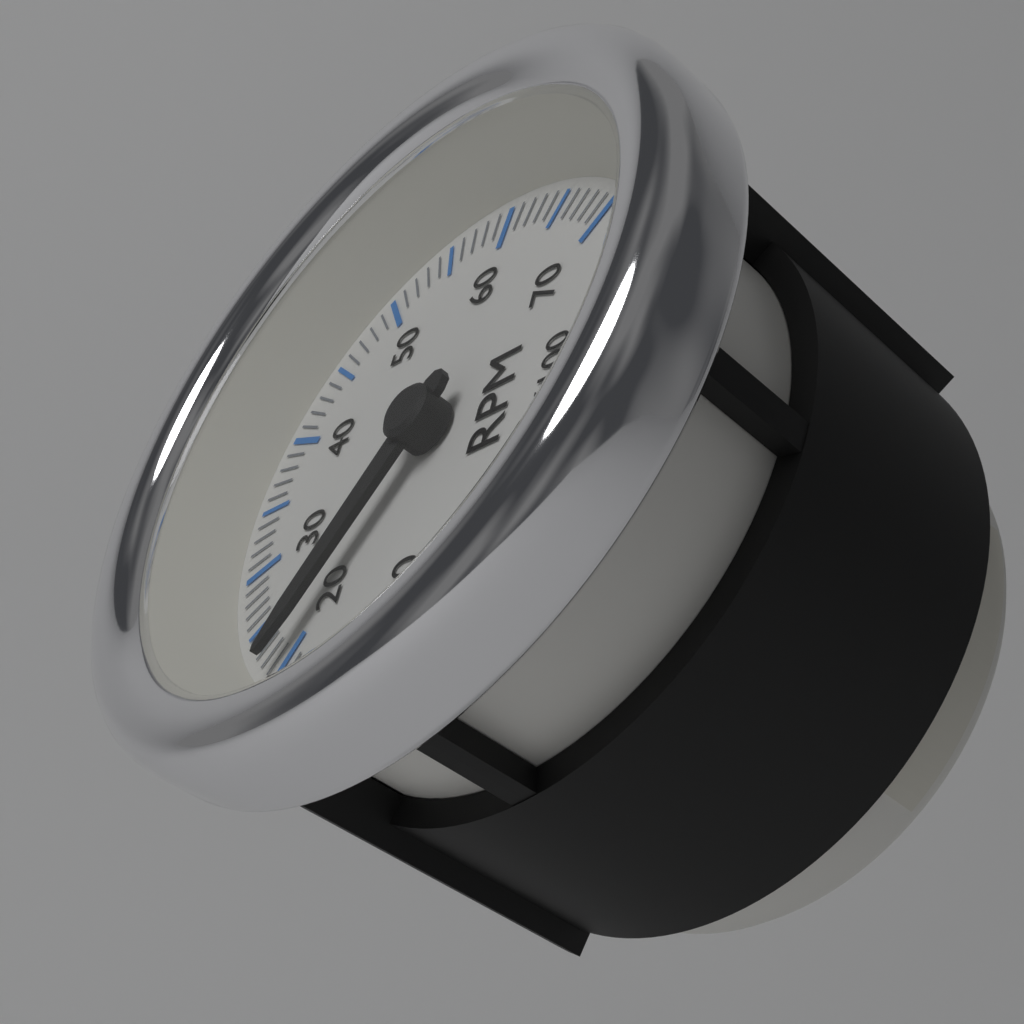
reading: 2100 RPM
